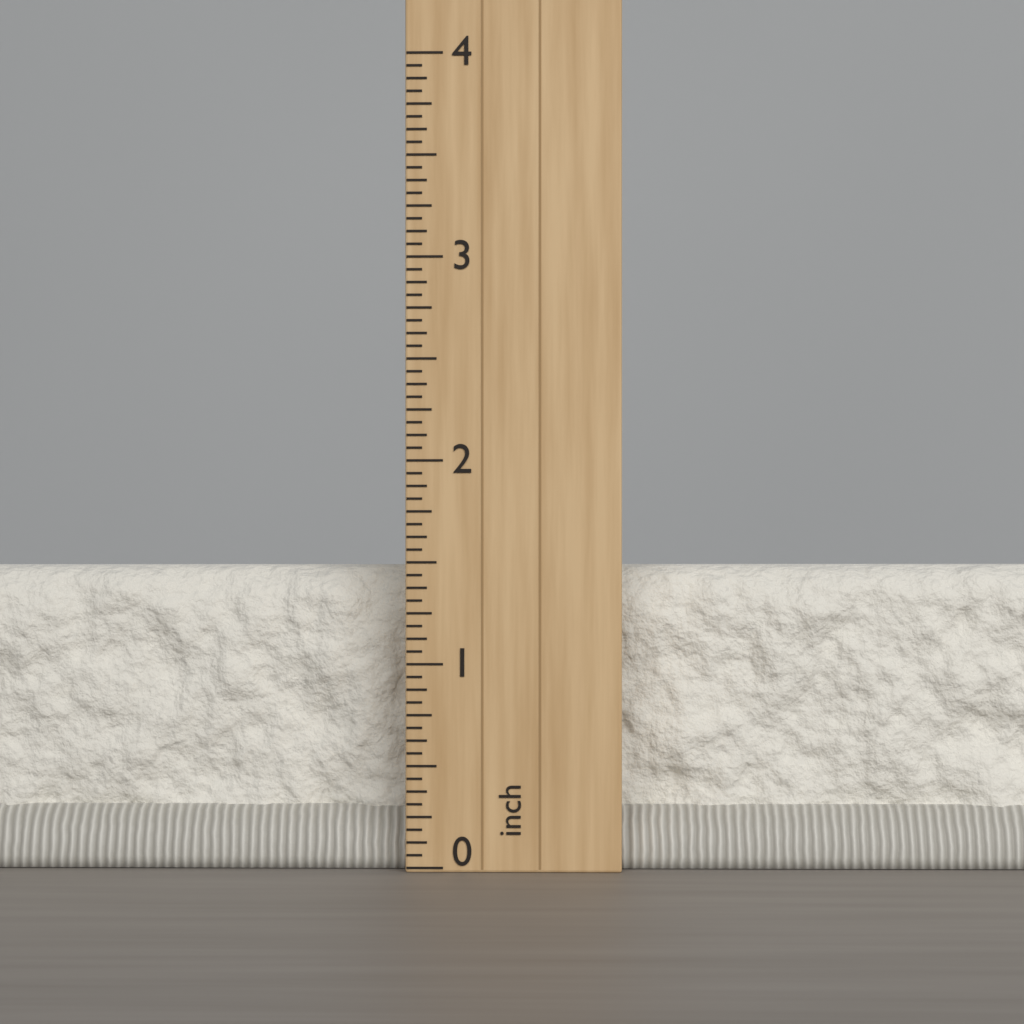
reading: 1.5000 inch
